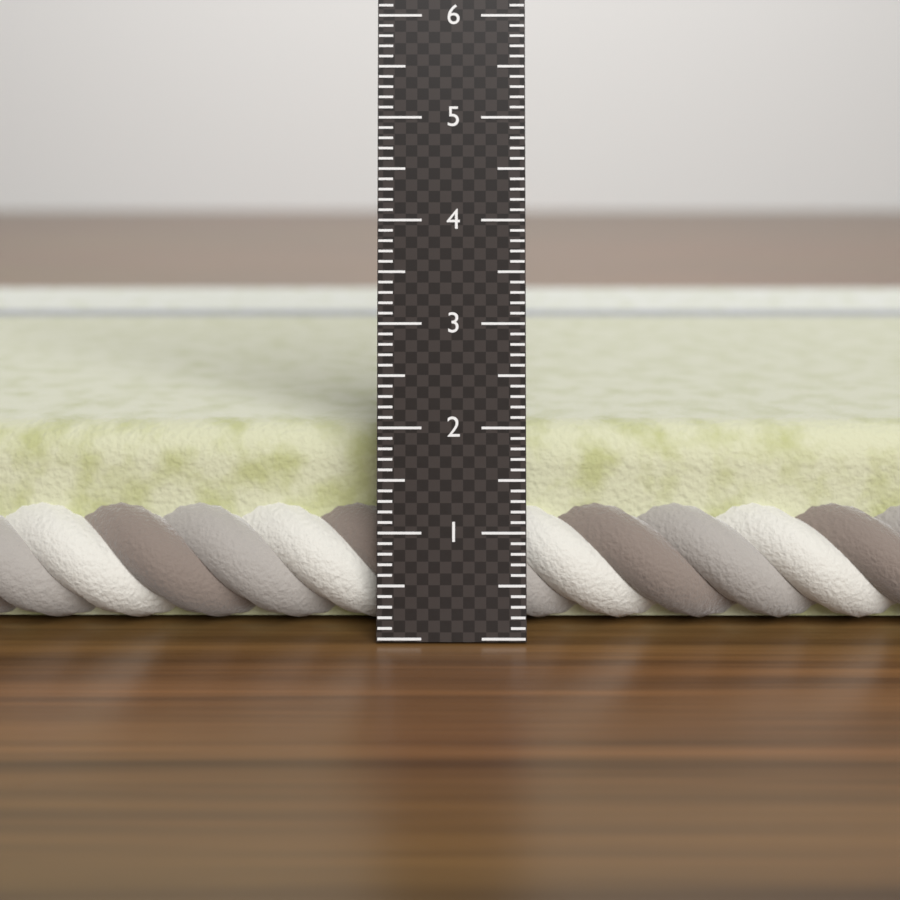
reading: 1.9 cm
